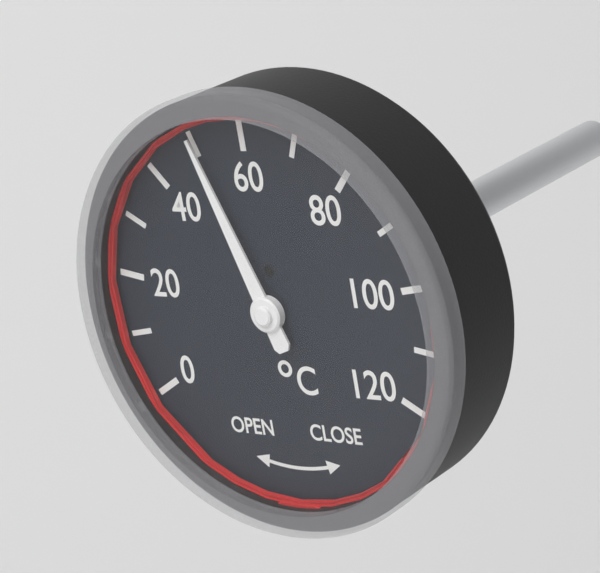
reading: 50 °C
